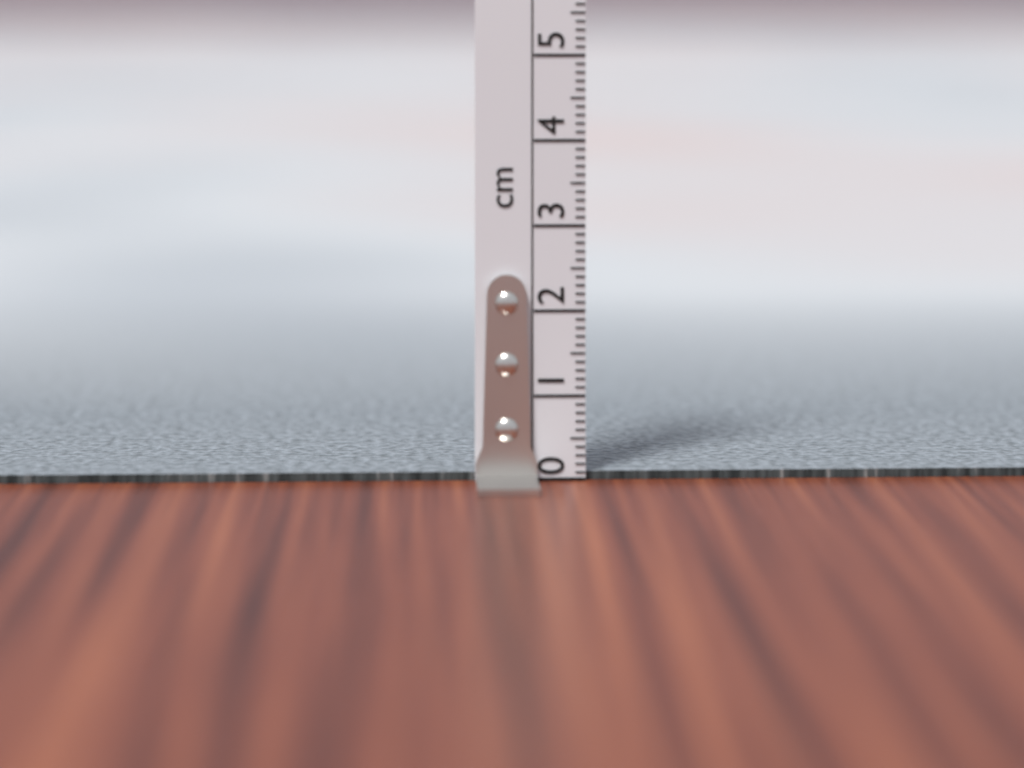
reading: 0.1 cm
